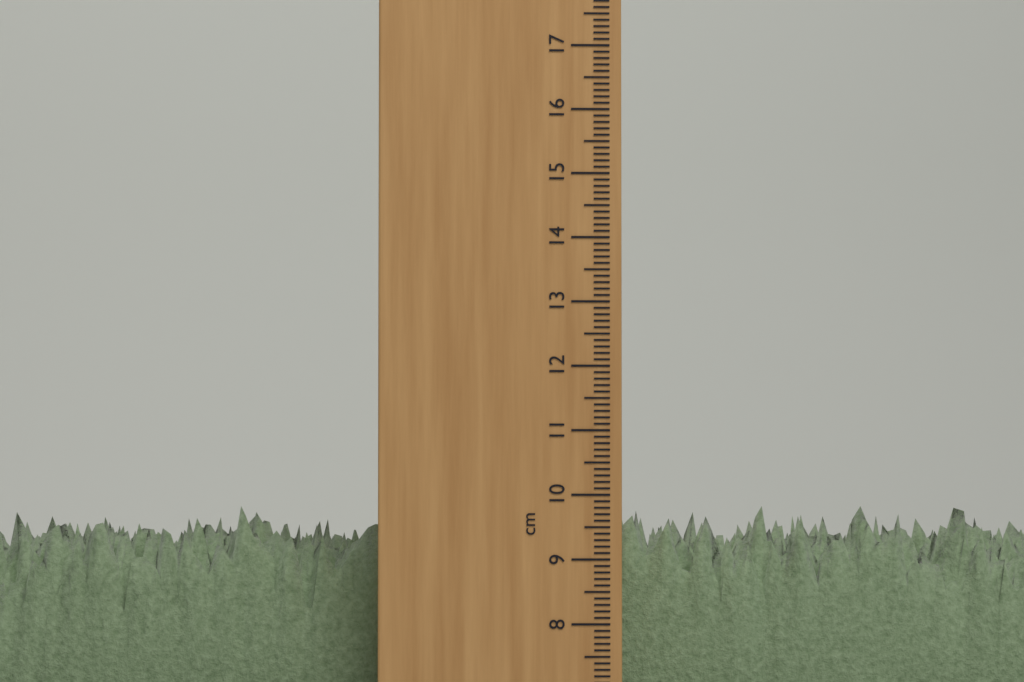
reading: 9.9 cm
